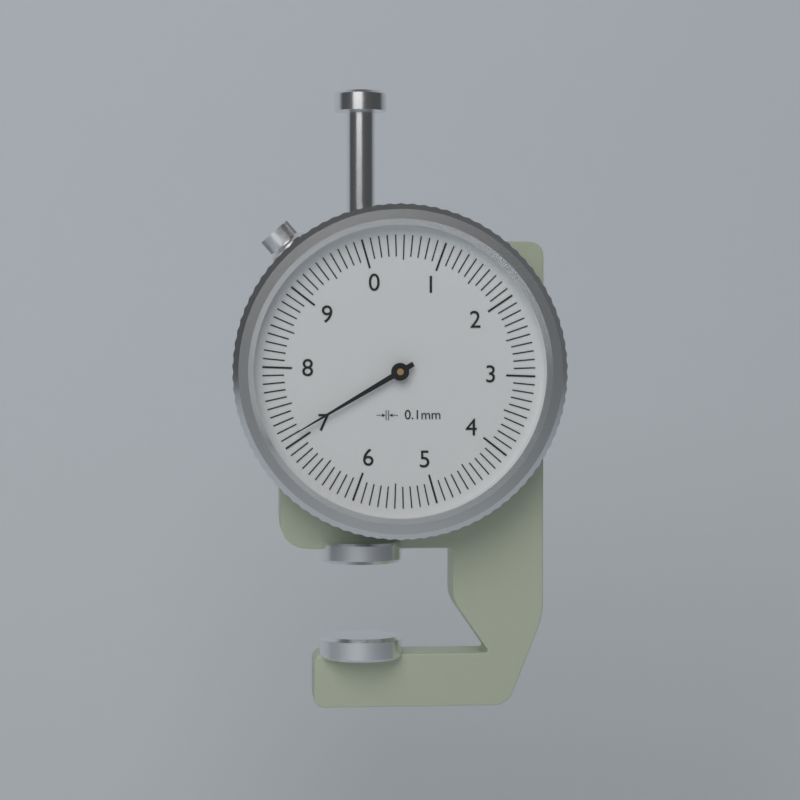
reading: 7.1 mm
